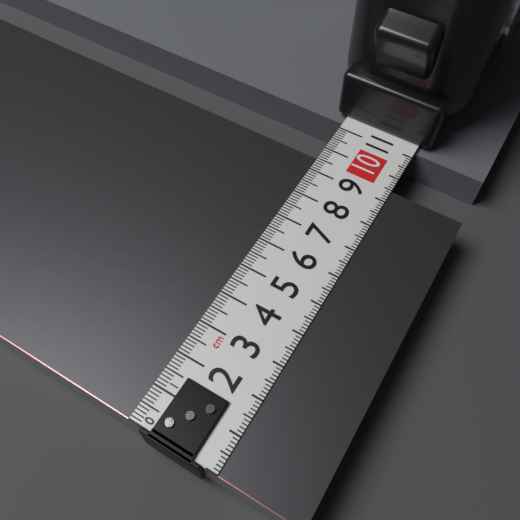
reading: 9.5 cm
